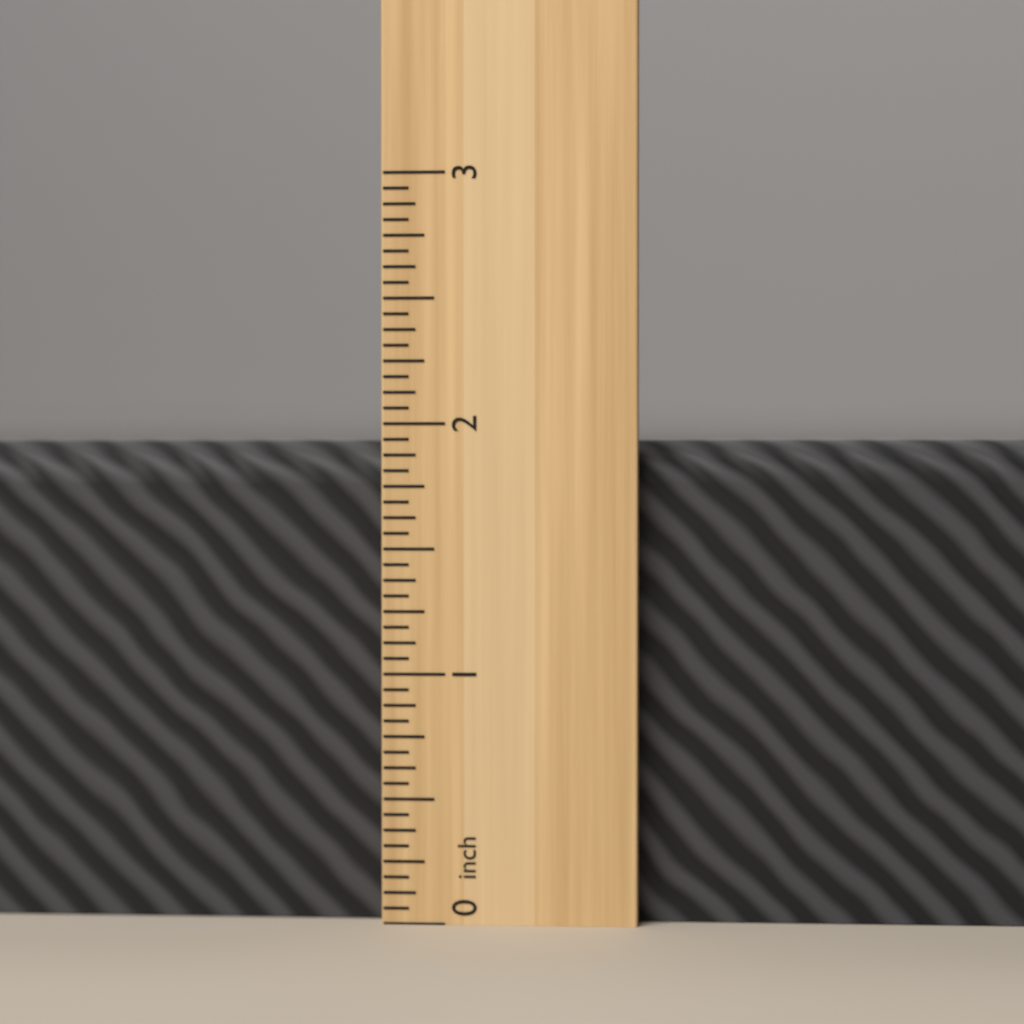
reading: 1.9375 inch
